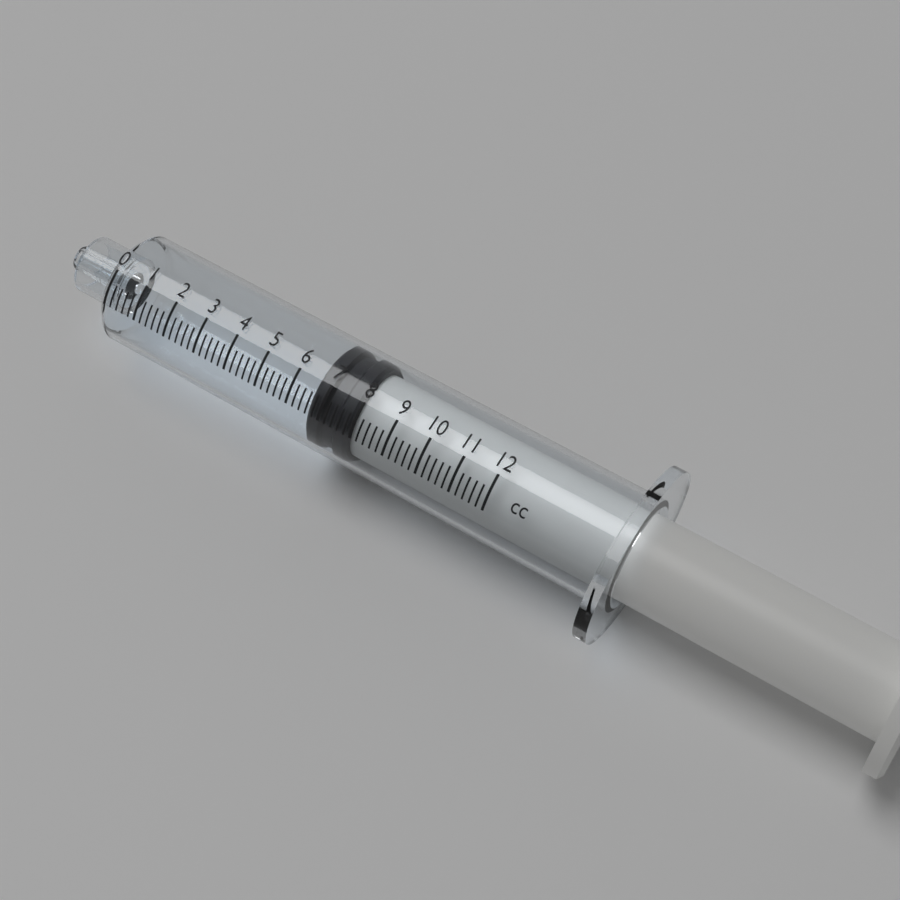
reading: 6.6 cc
